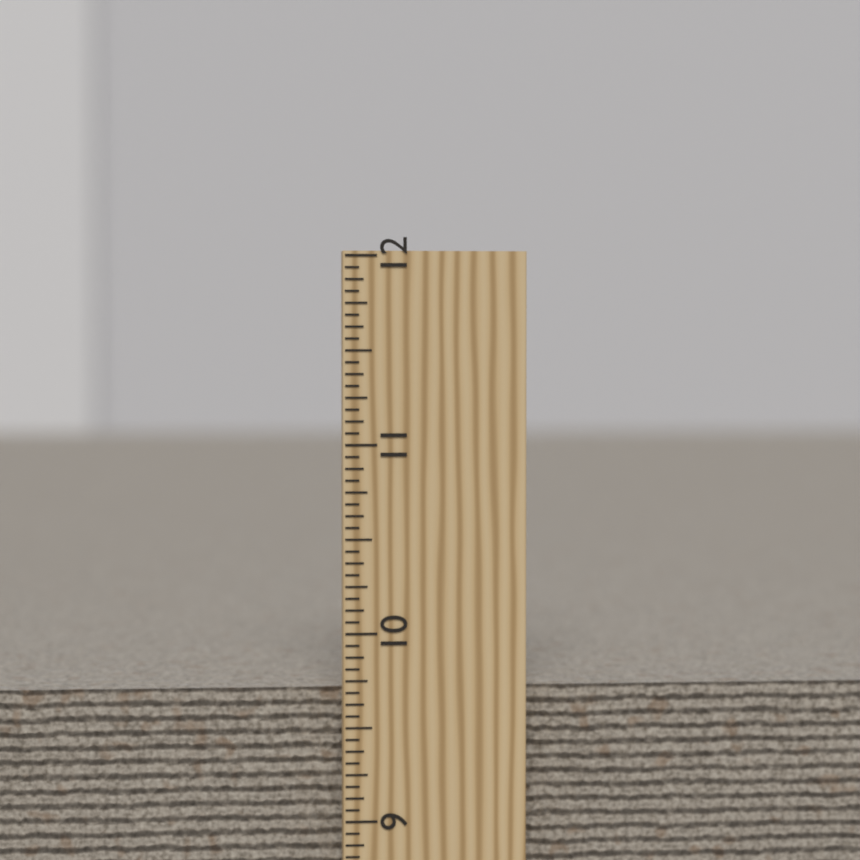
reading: 9.6875 inch
